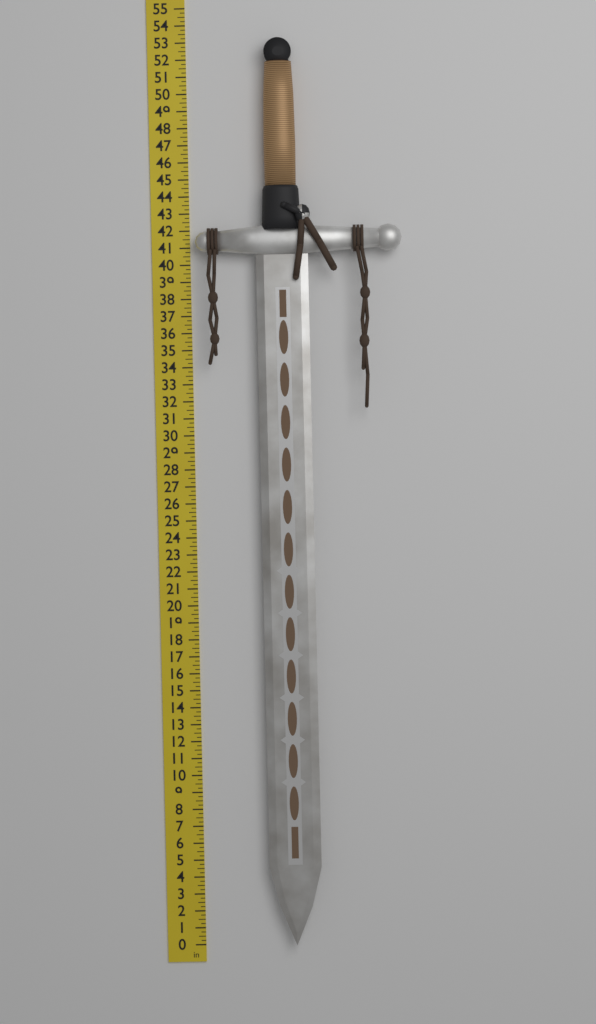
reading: 53.00 in
